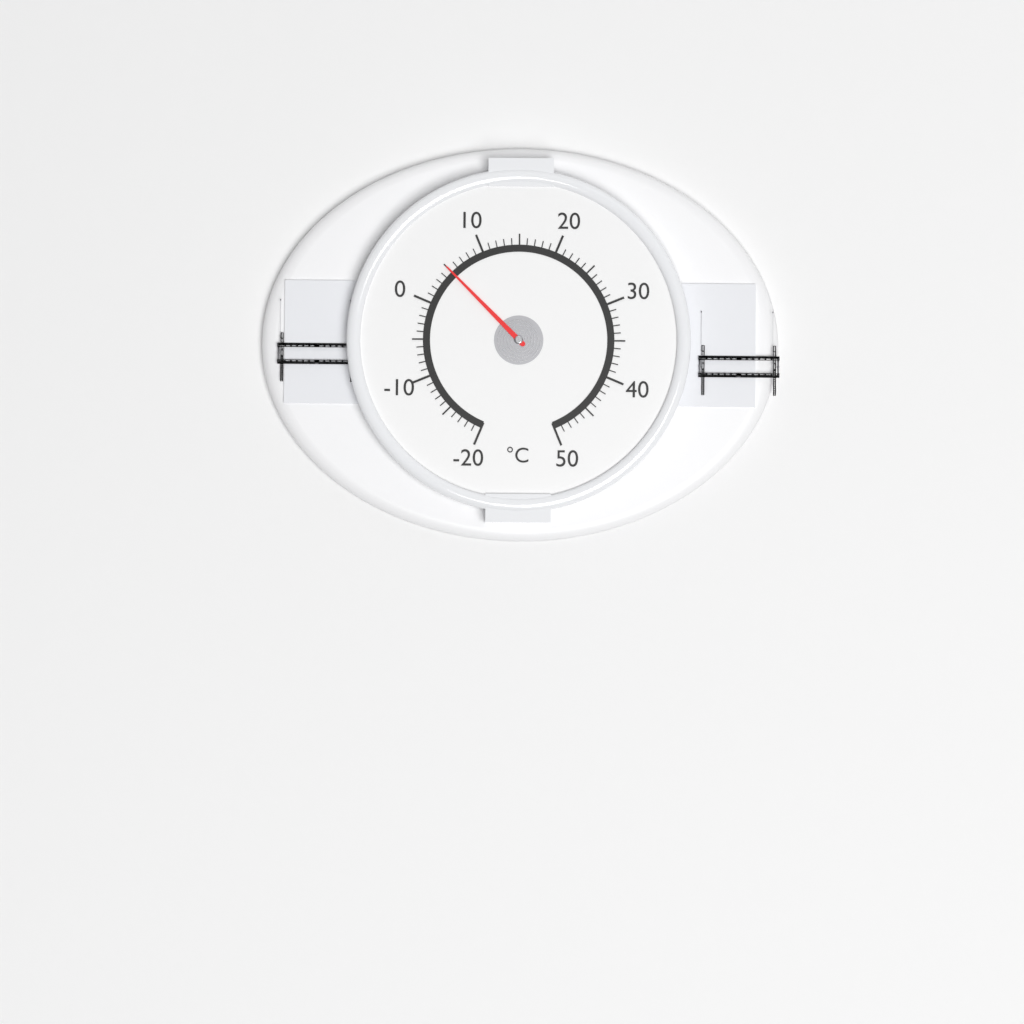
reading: 5 °C
